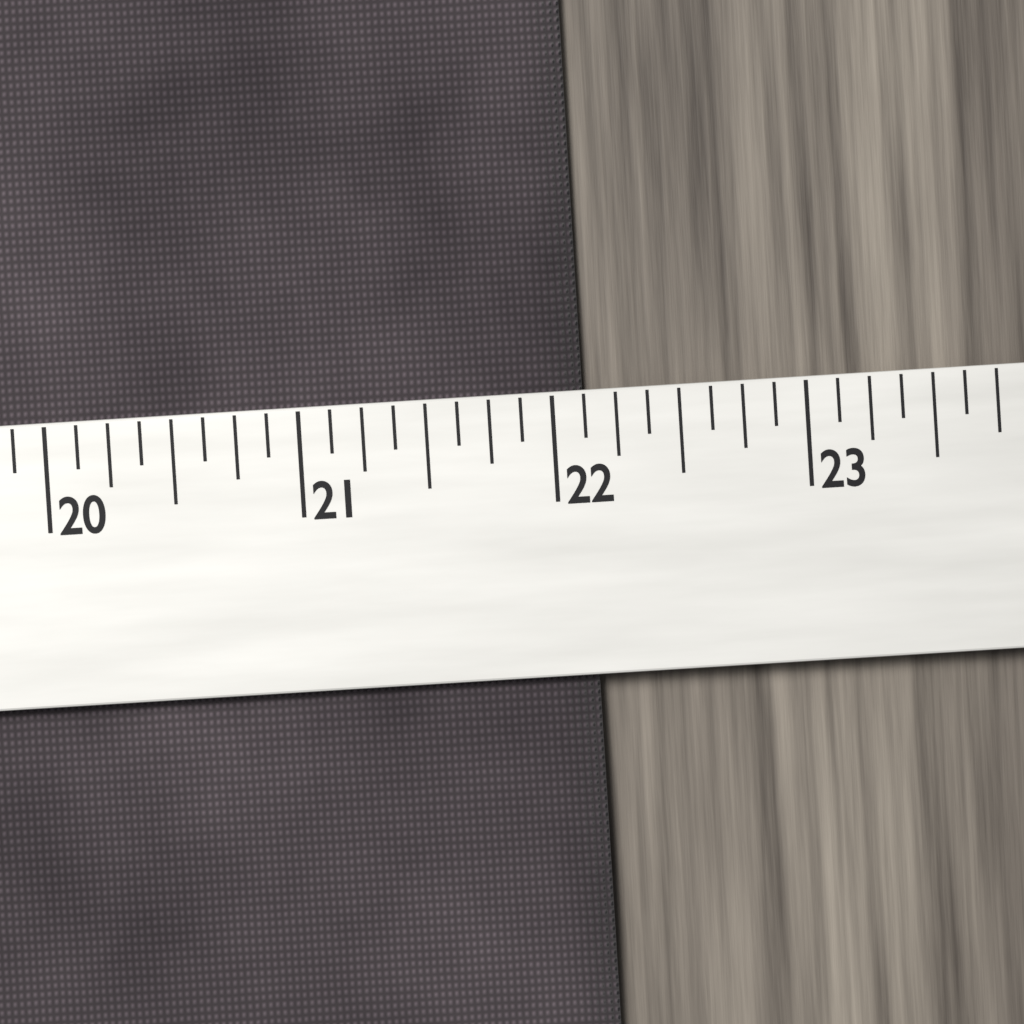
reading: 22.125 (no unit)
